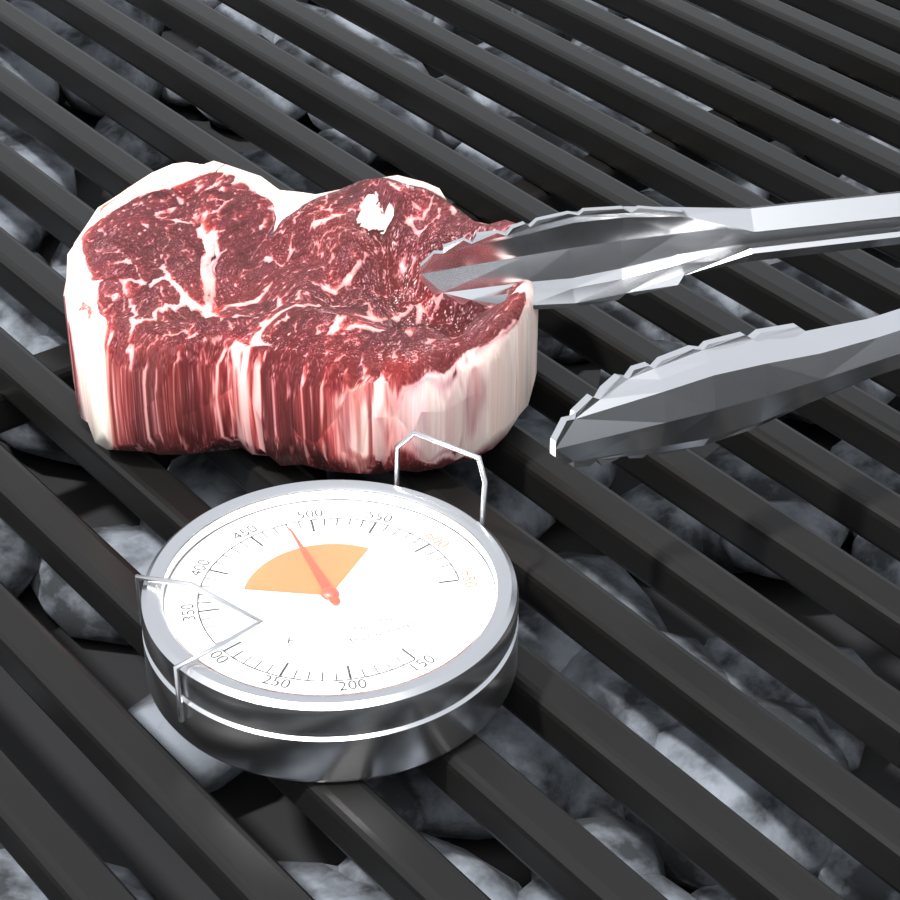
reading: 480 °F
